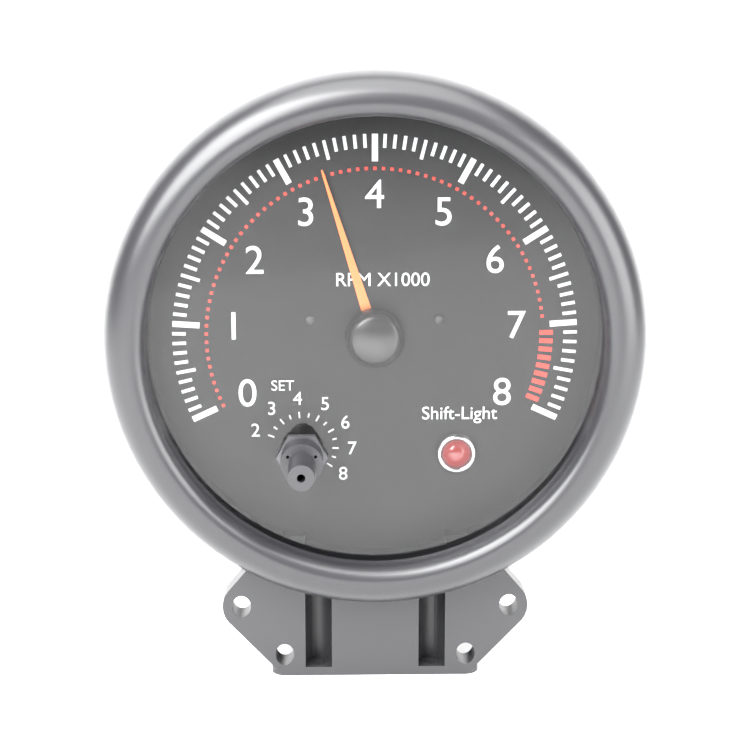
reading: 3.4 RPM x1000
